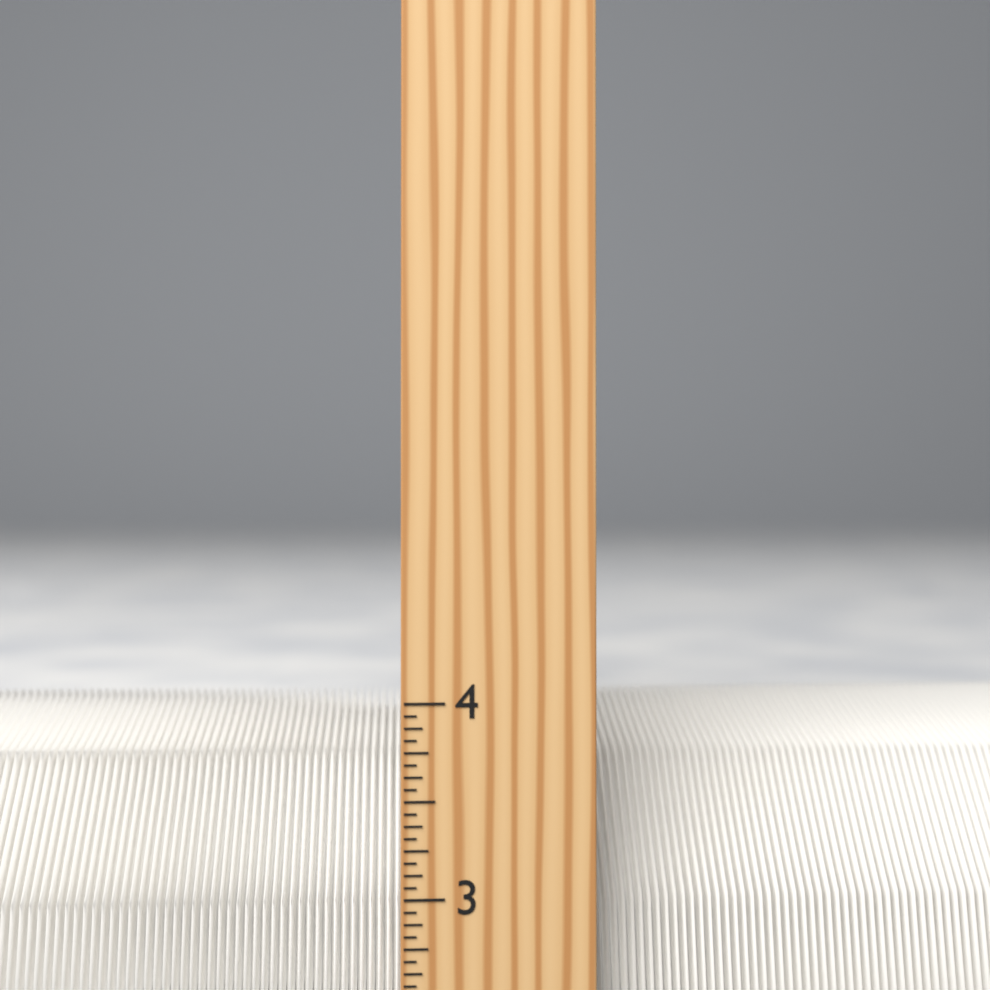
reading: 3.8750 inch
